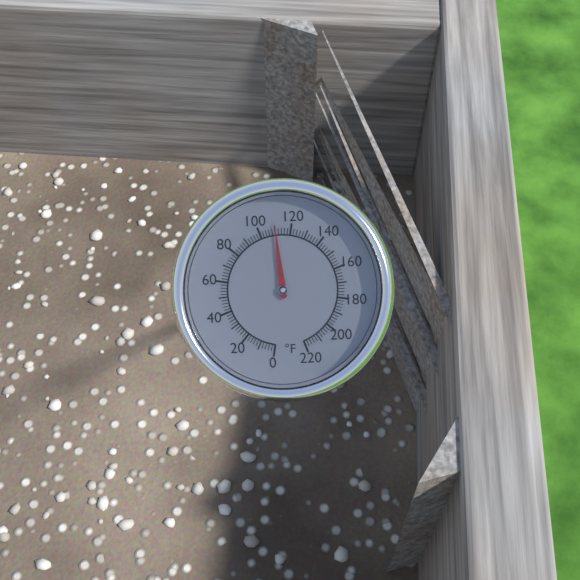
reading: 110 °F
